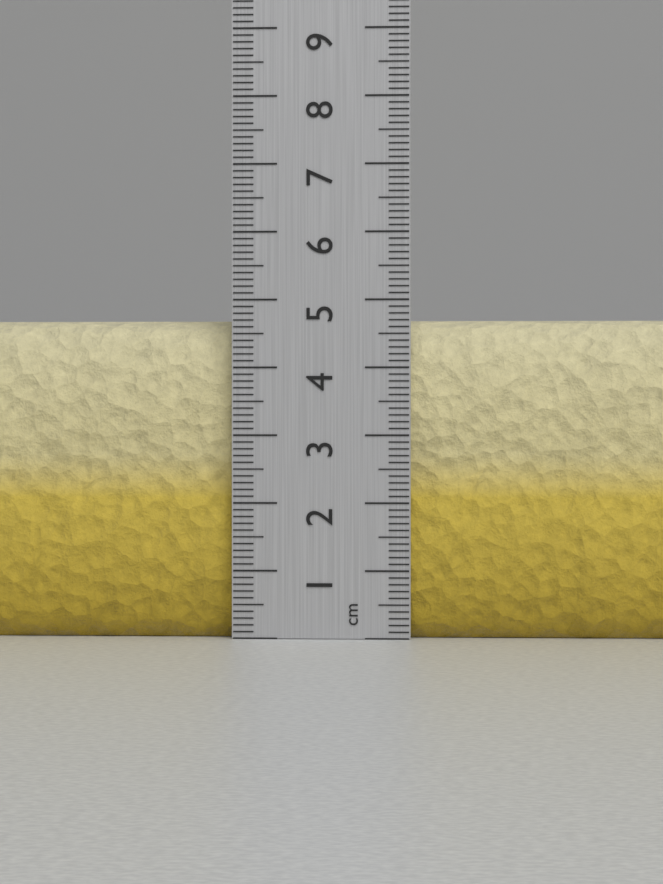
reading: 4.7 cm
